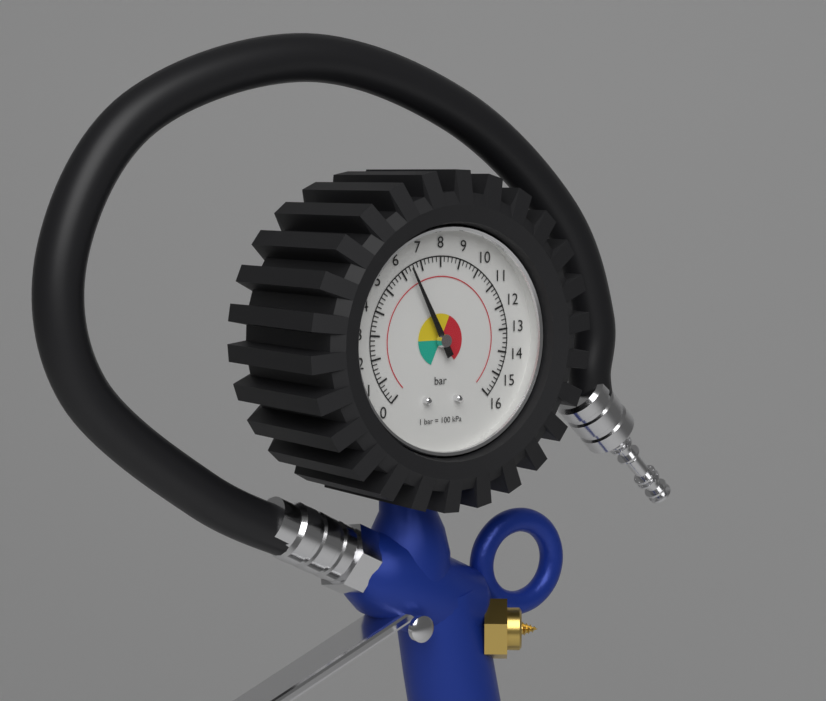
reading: 6.4 bar
